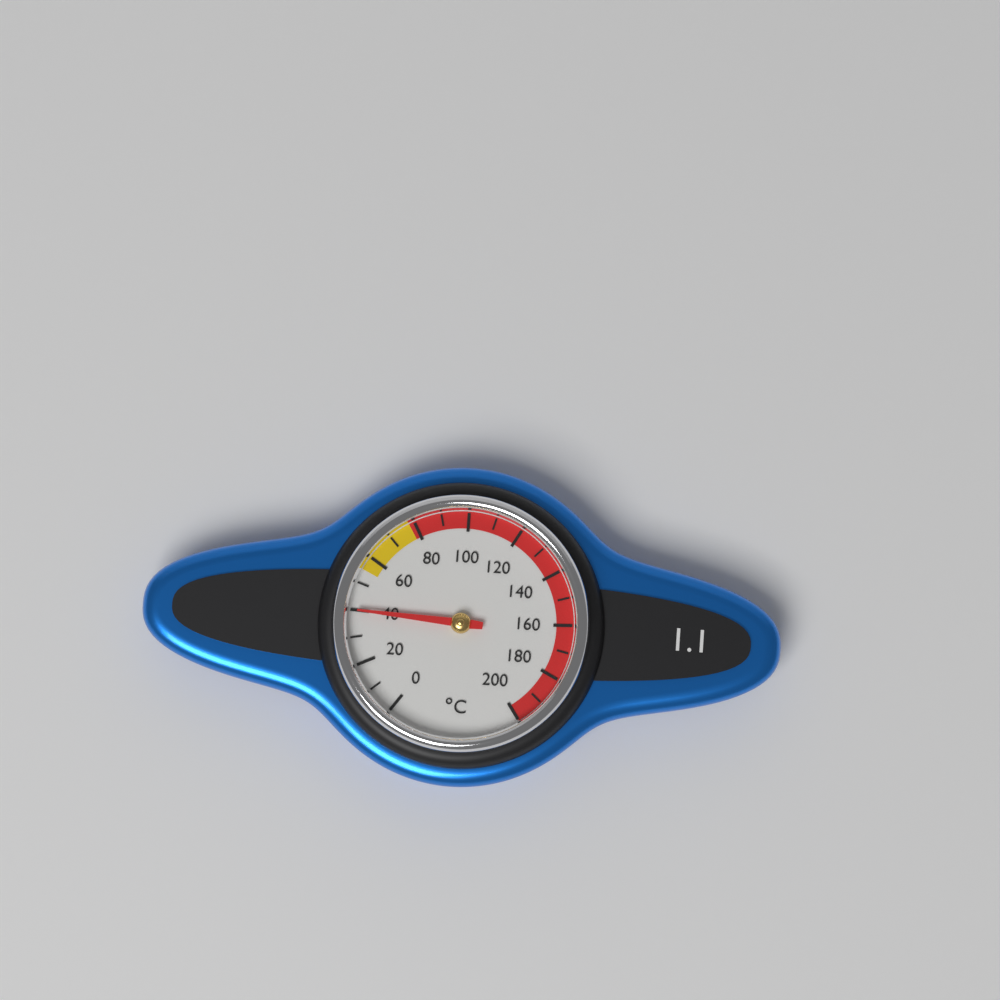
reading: 40 °C
